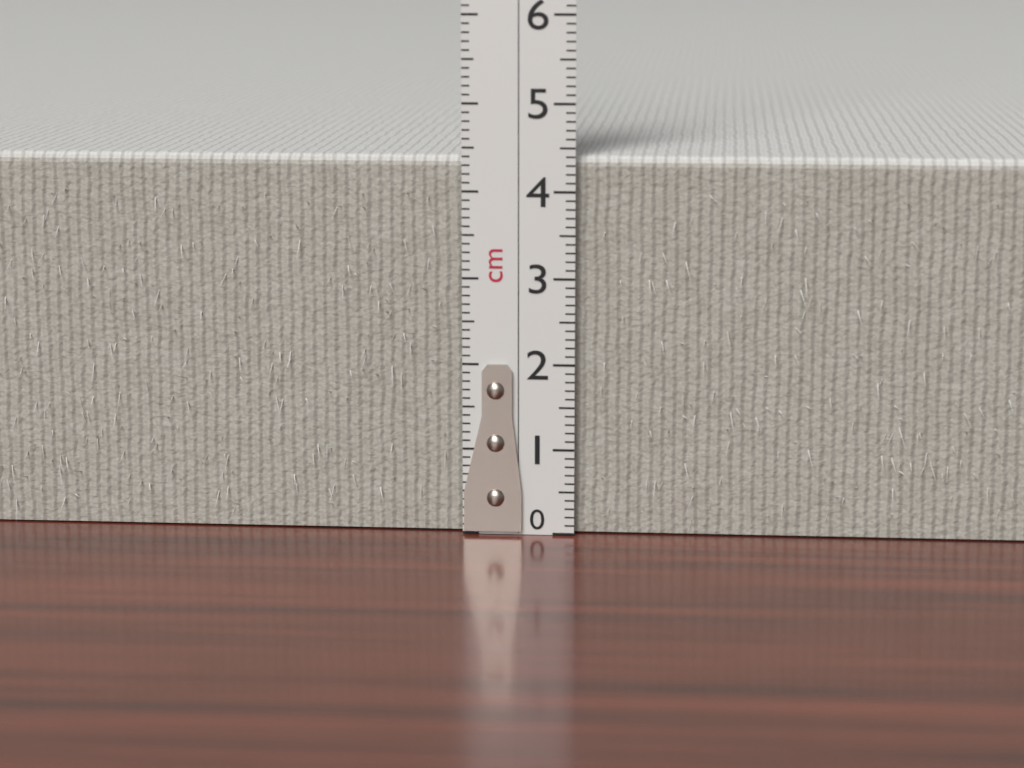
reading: 4.4 cm
